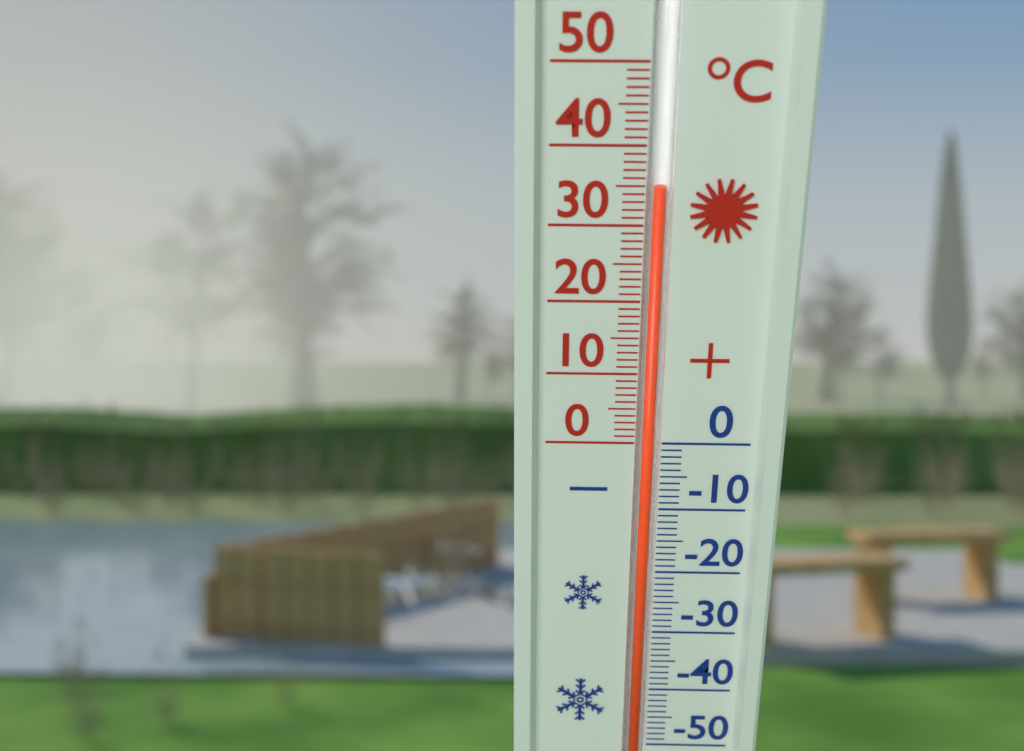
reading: 35 °C
